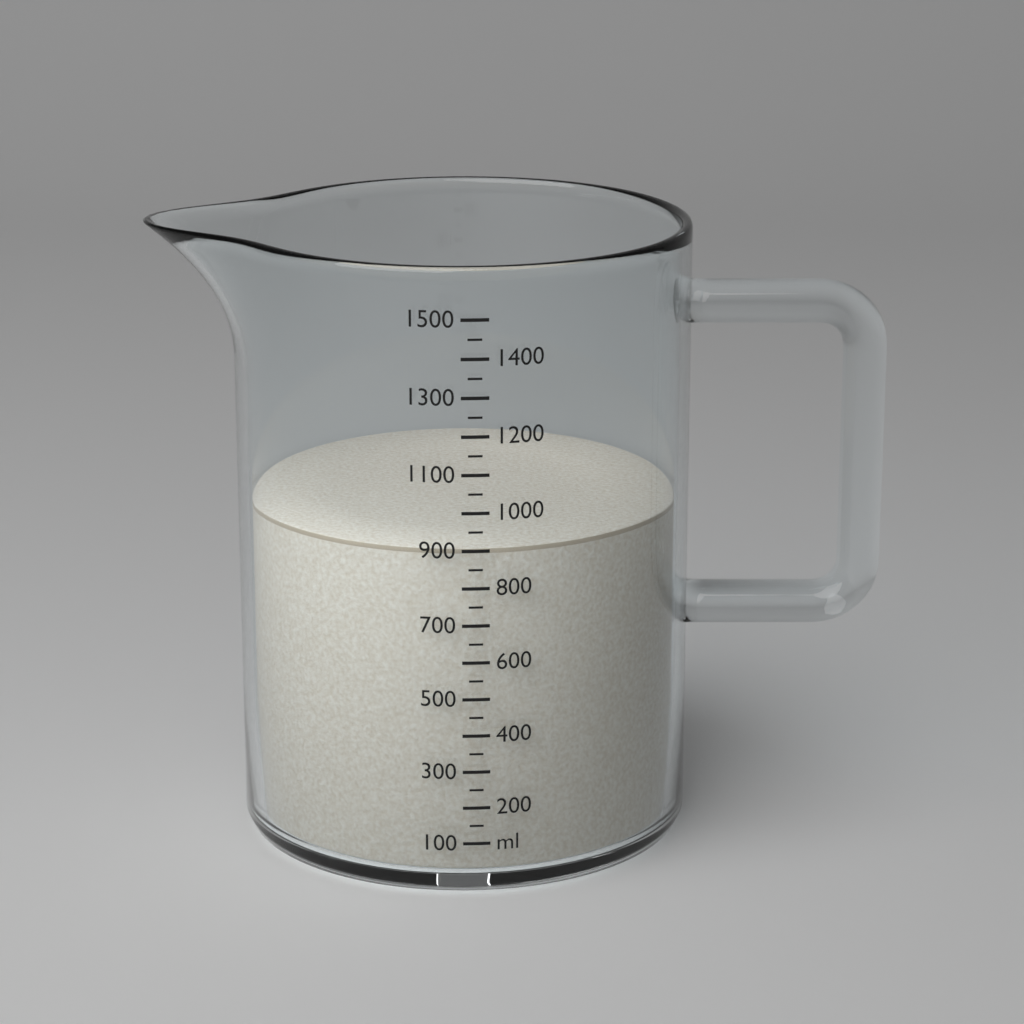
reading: 900 ml
